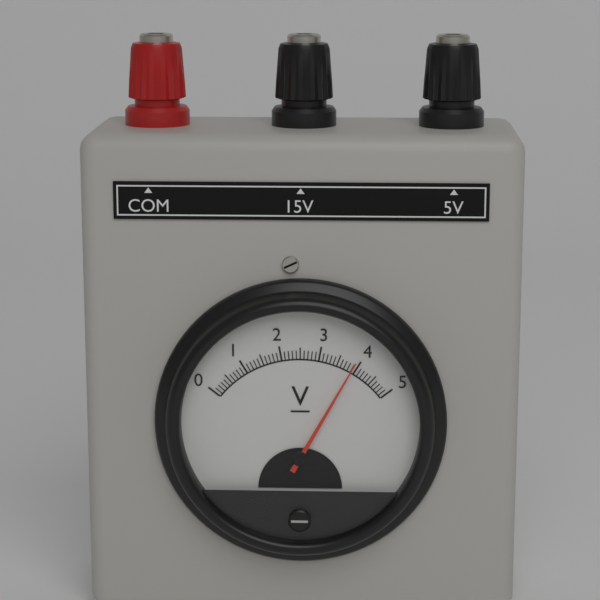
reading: 3.9 V
